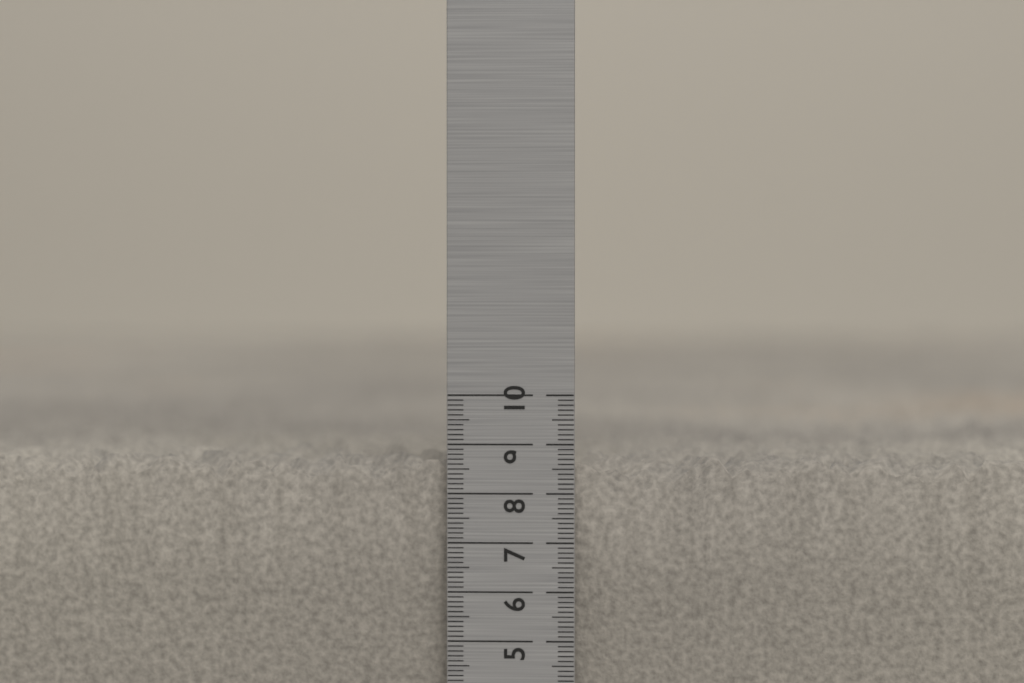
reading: 8.9 cm
